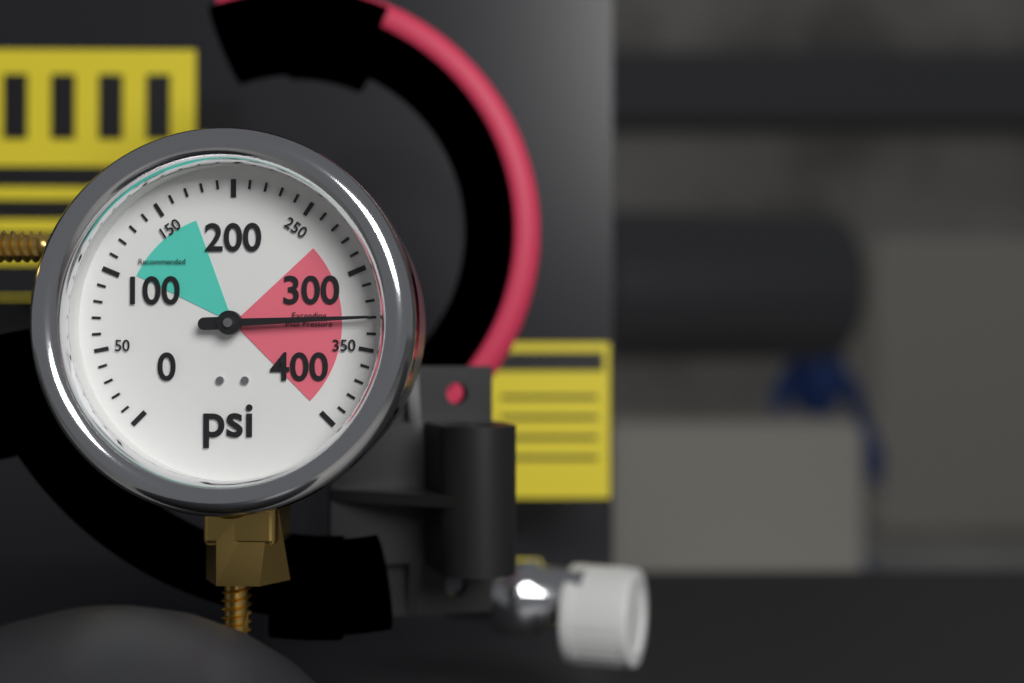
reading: 330 psi
